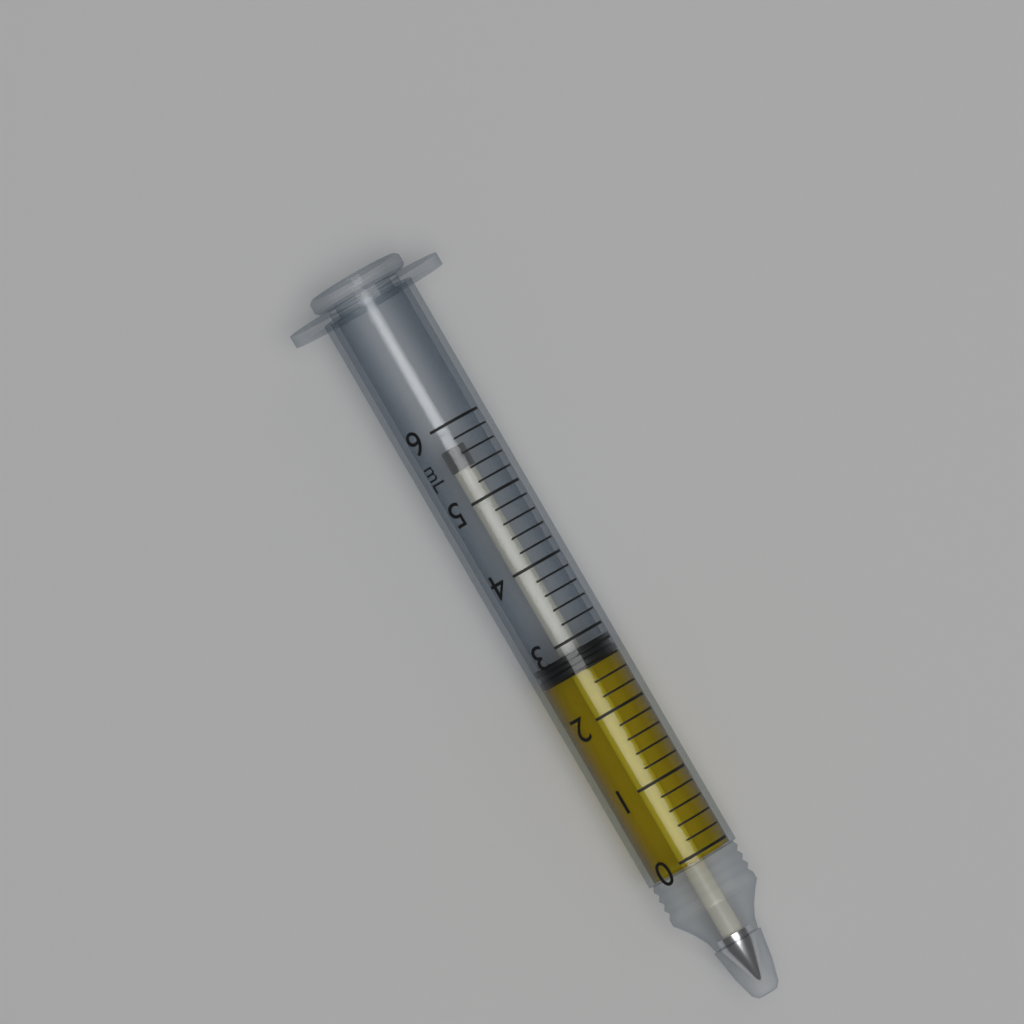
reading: 2.6 mL
